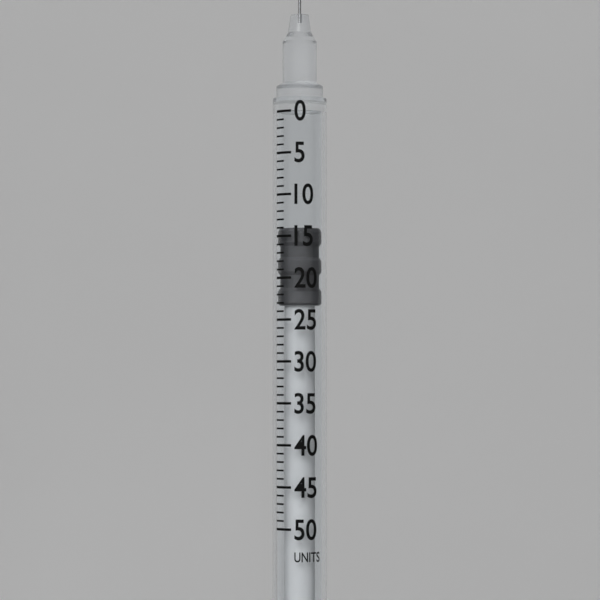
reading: 14 units
